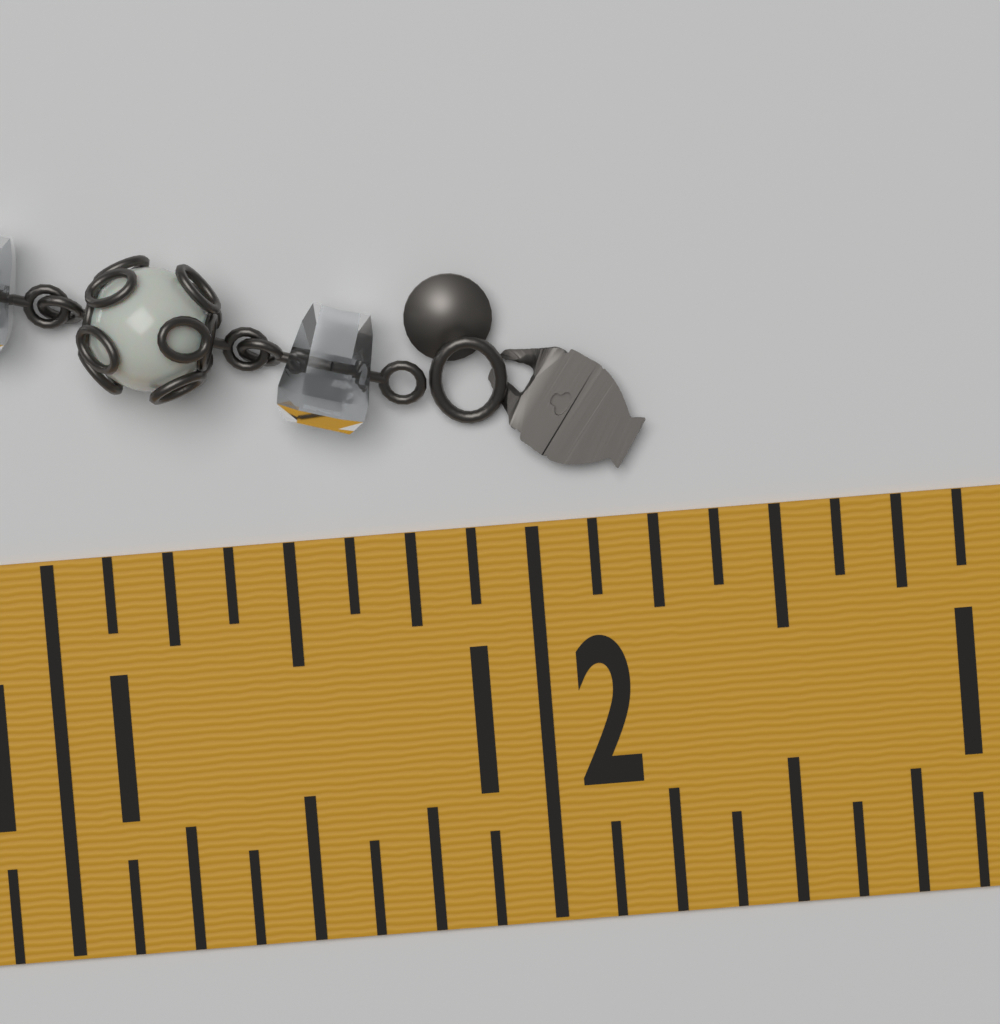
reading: 12.250 in
